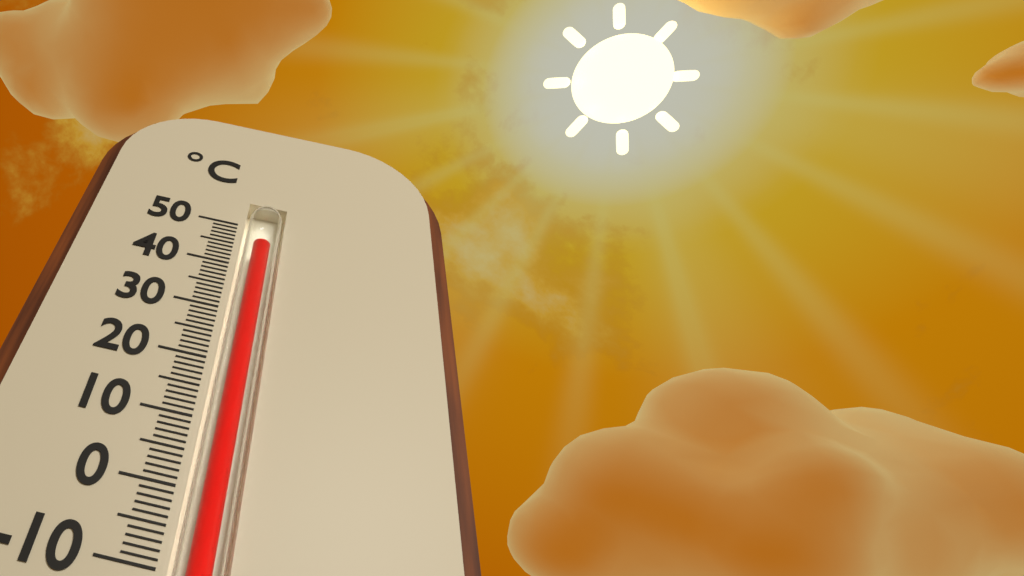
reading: 46 °C
